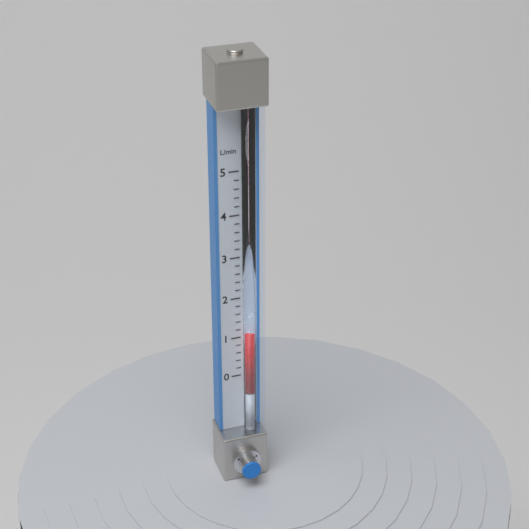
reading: 1.2 L/min
